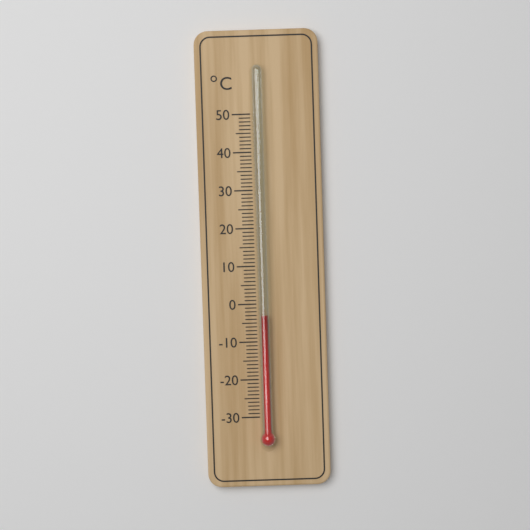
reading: -3 °C
